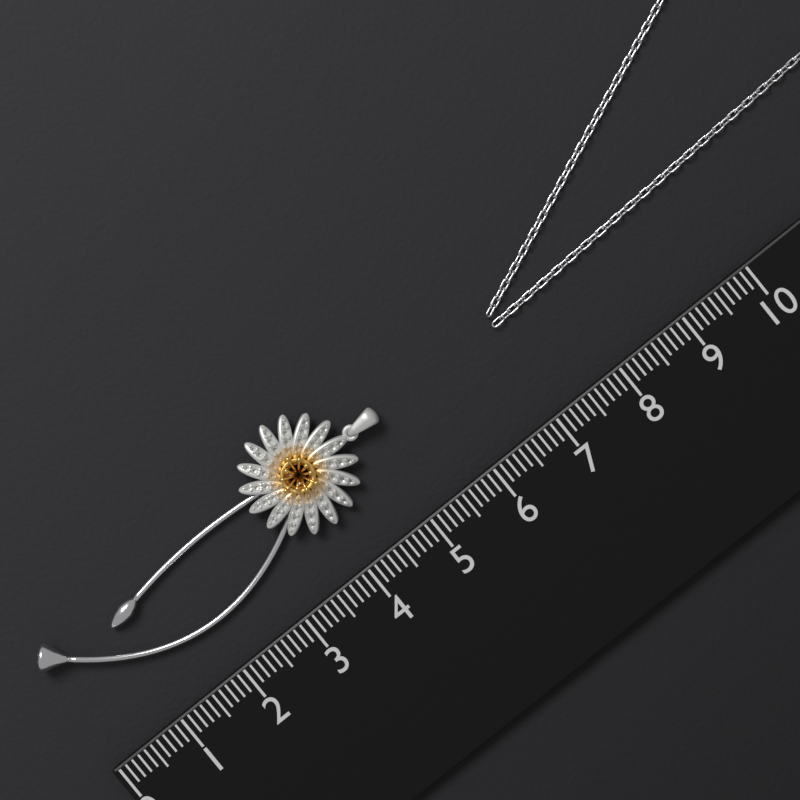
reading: 5.3 (no unit)
